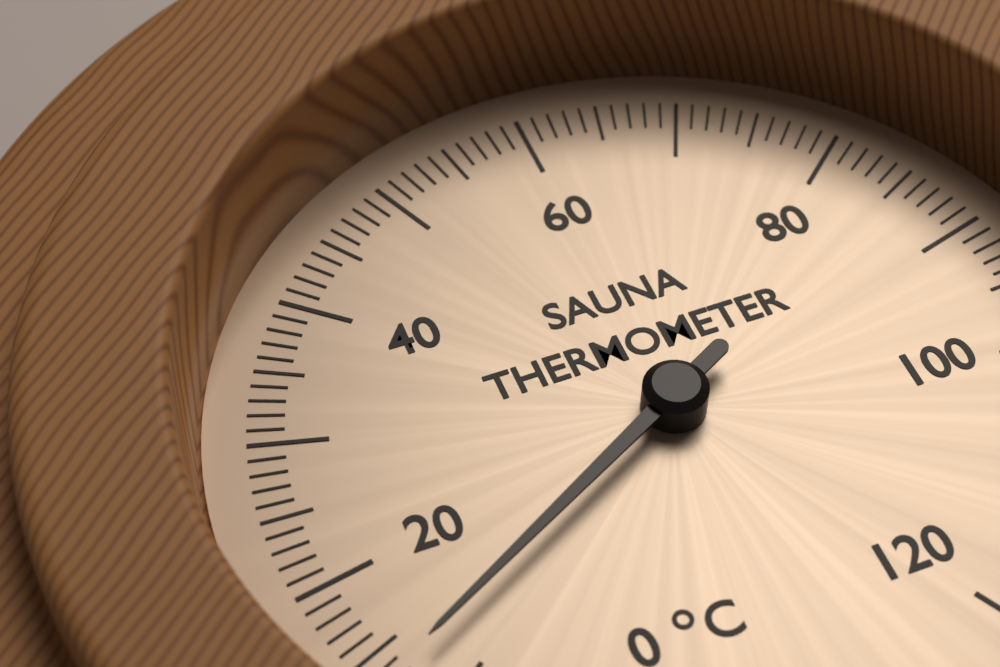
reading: 13 °C
